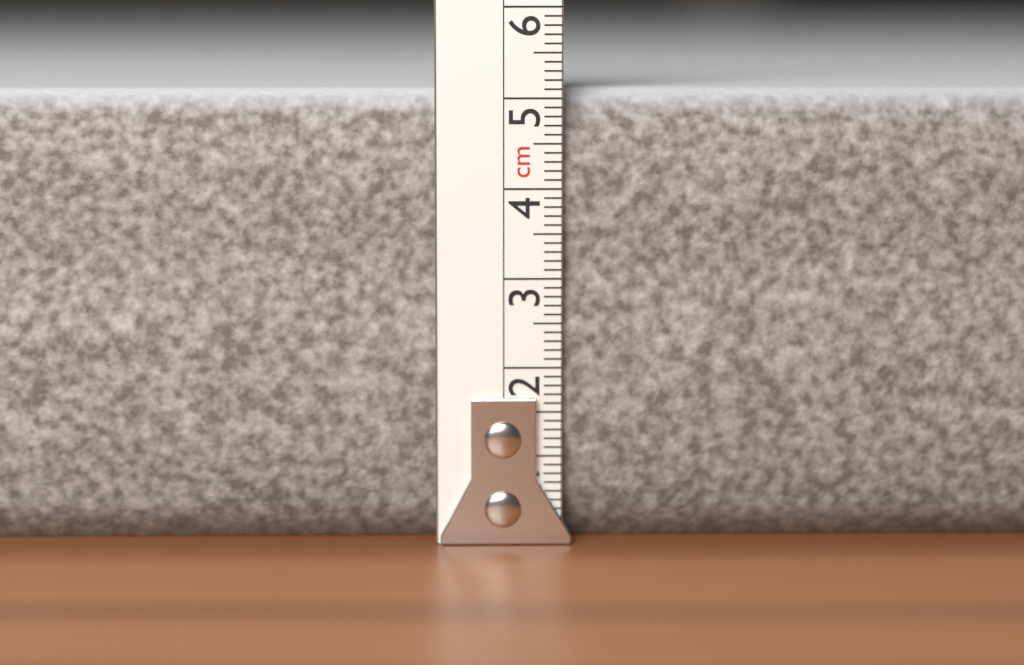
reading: 5.1 cm
